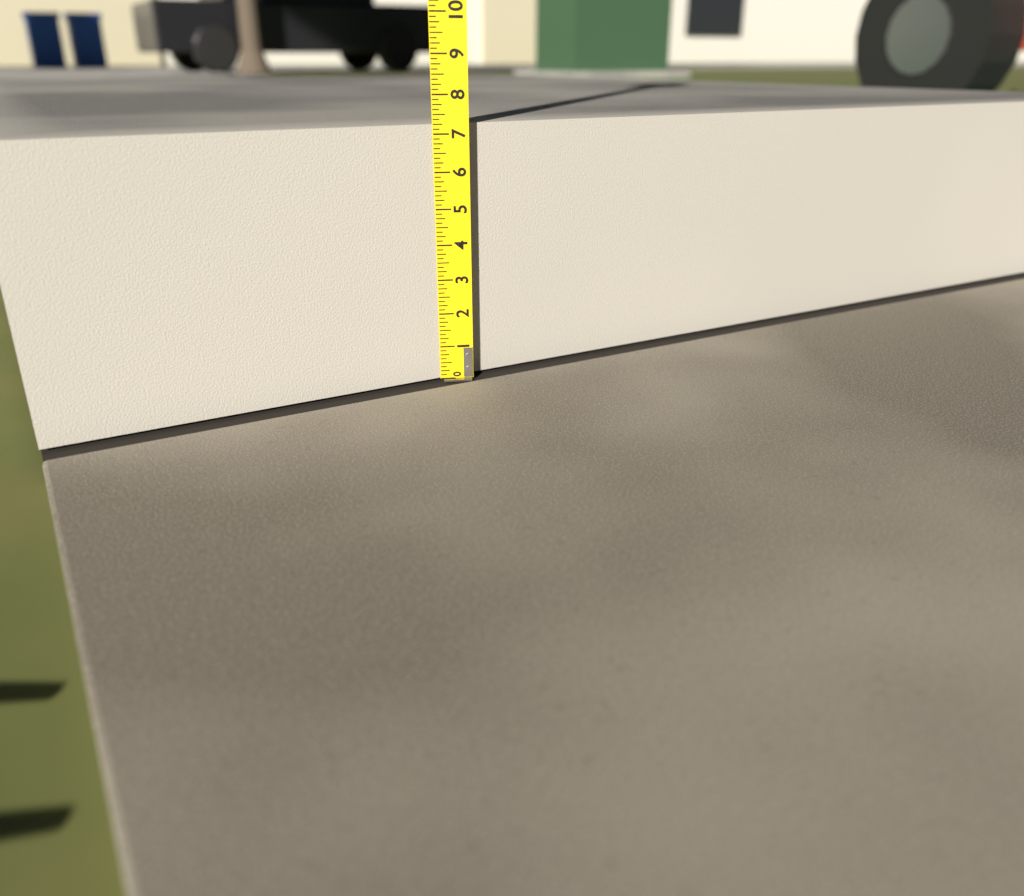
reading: 7.250 (no unit)
